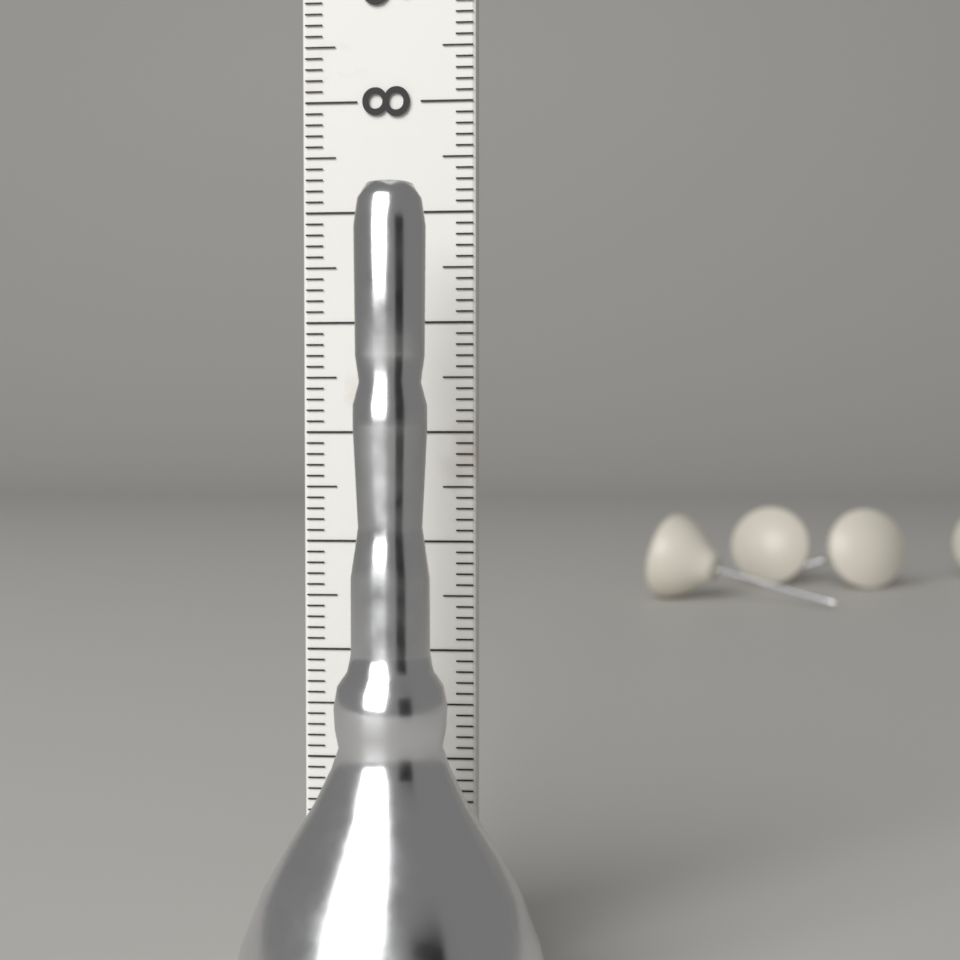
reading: 7.0 cm
